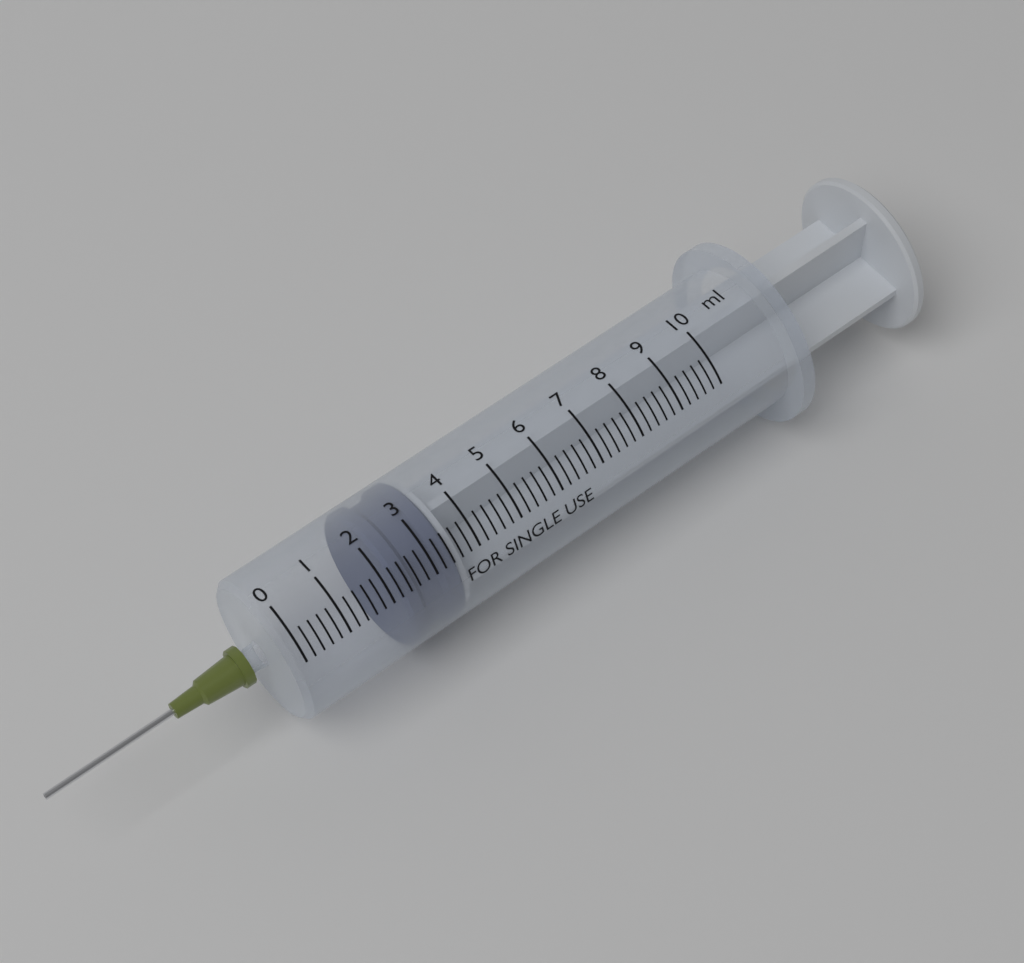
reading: 2.2 ml
